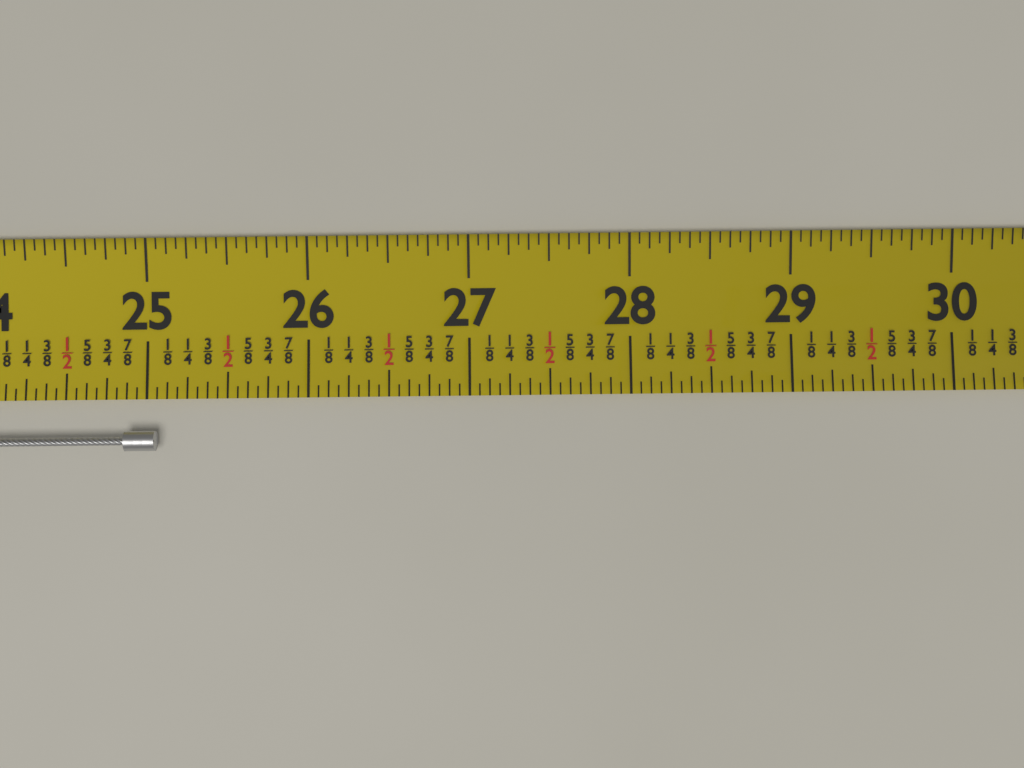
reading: 25.0625 (no unit)
